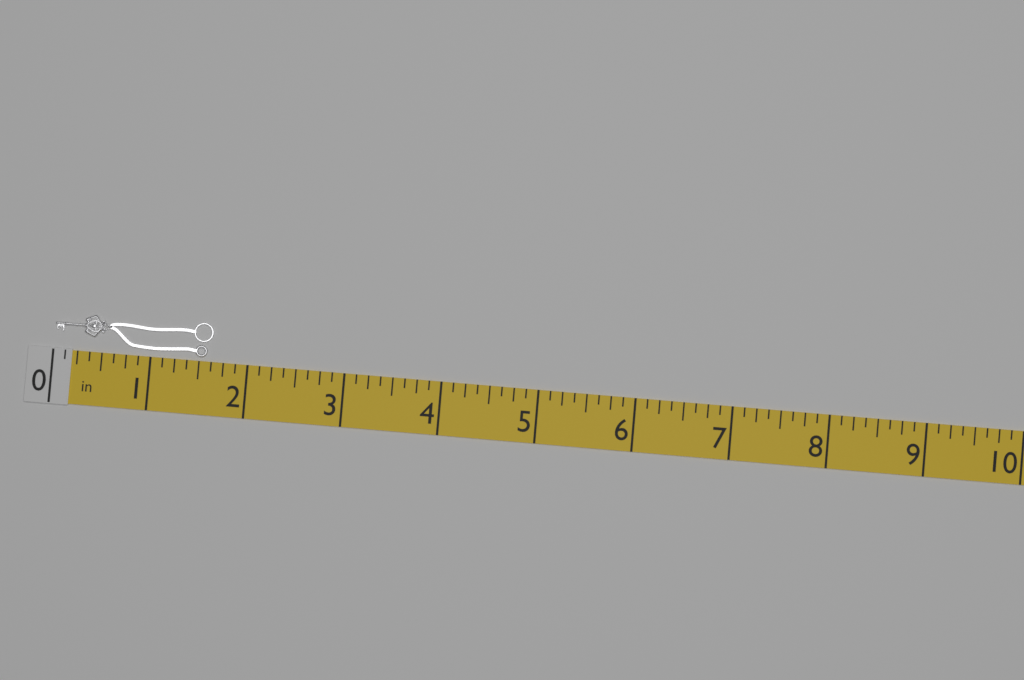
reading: 1.625 in
